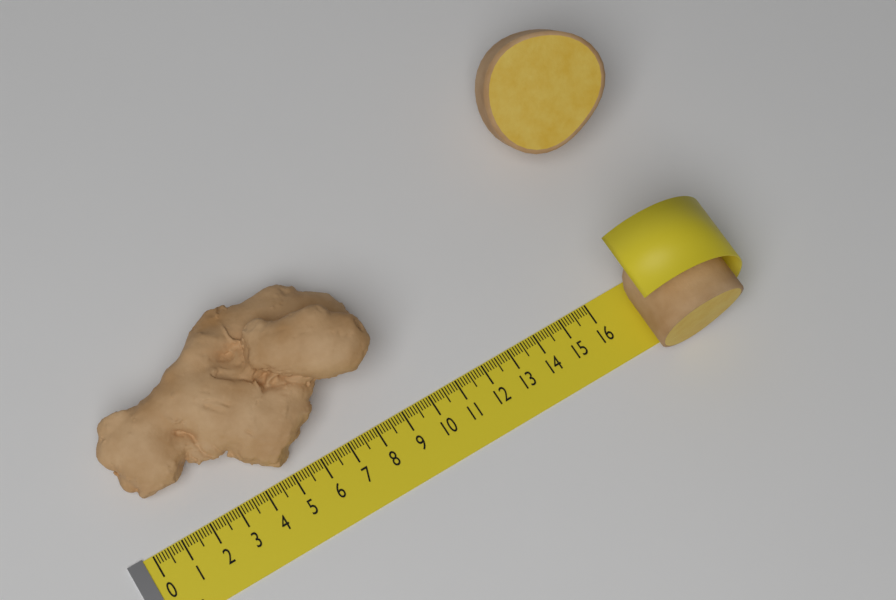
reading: 9.2 cm
